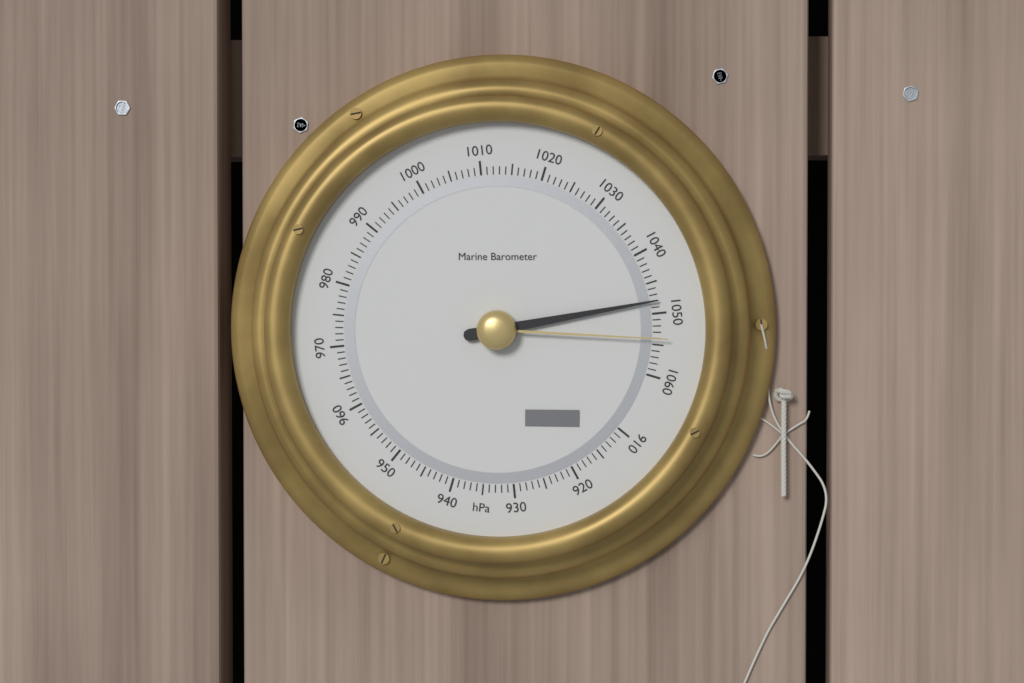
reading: 1048 hPa
